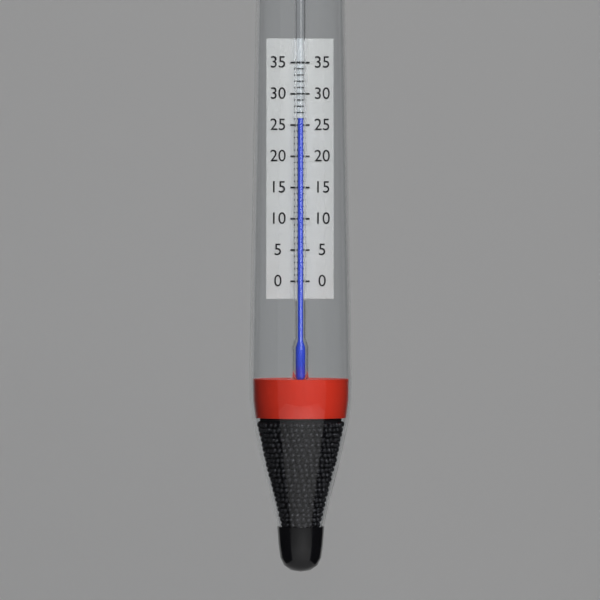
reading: 26 (no unit)
